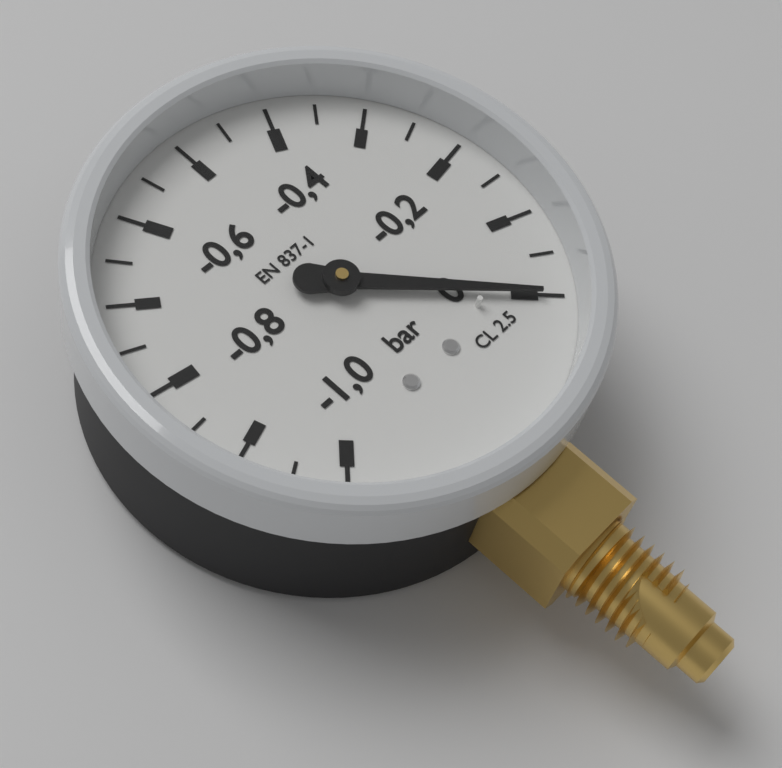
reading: 0.00 bar
